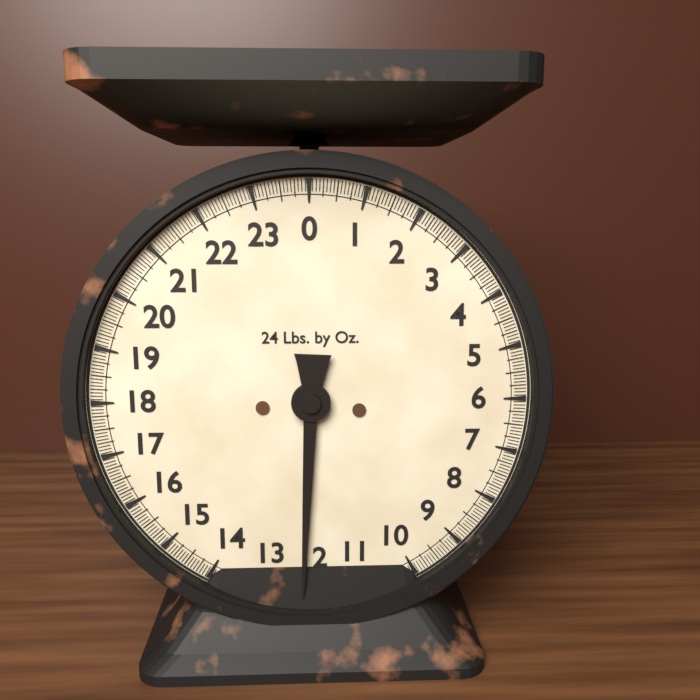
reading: 12.1875 lb
